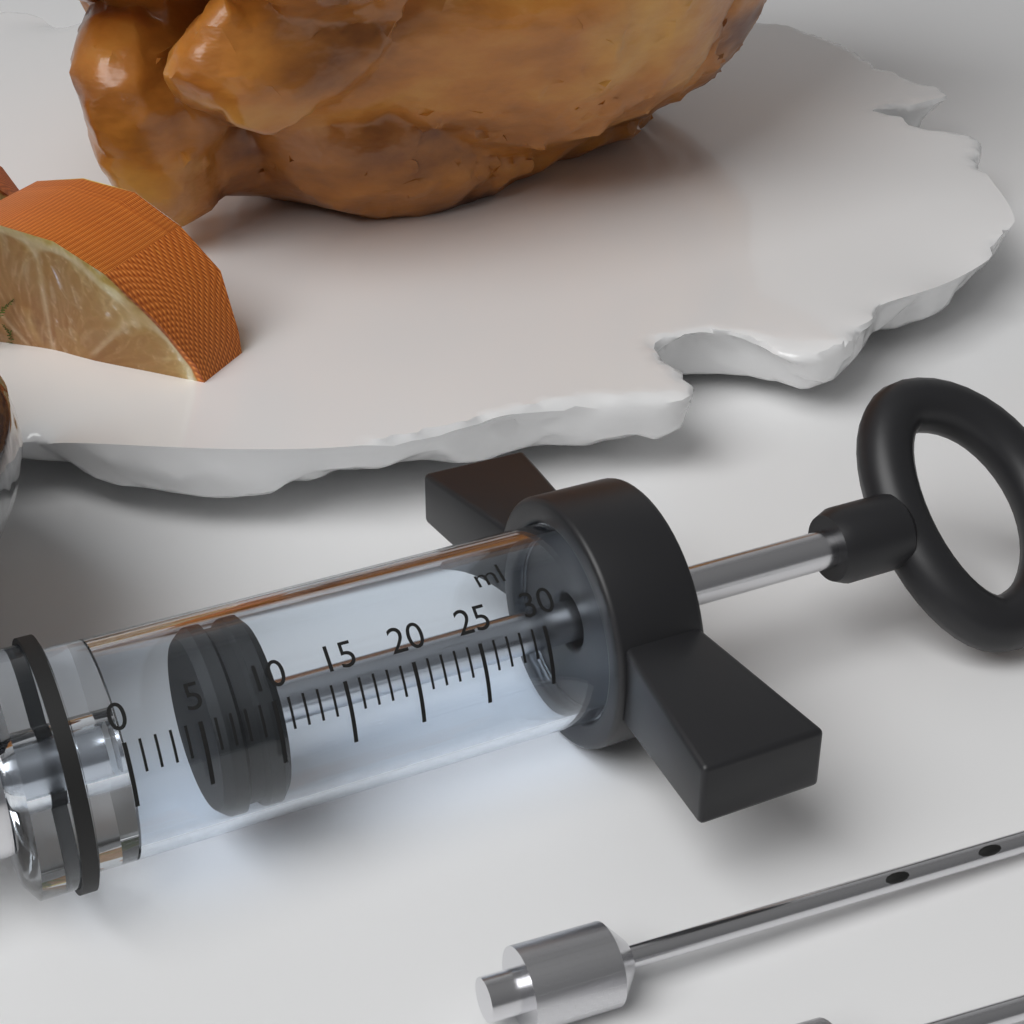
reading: 6 ml
